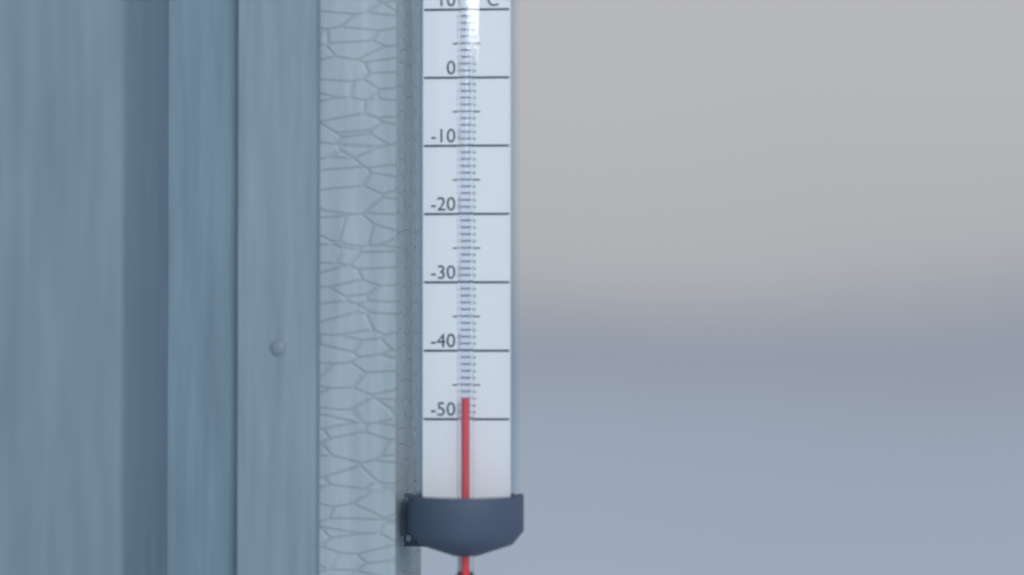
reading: -47 °C
